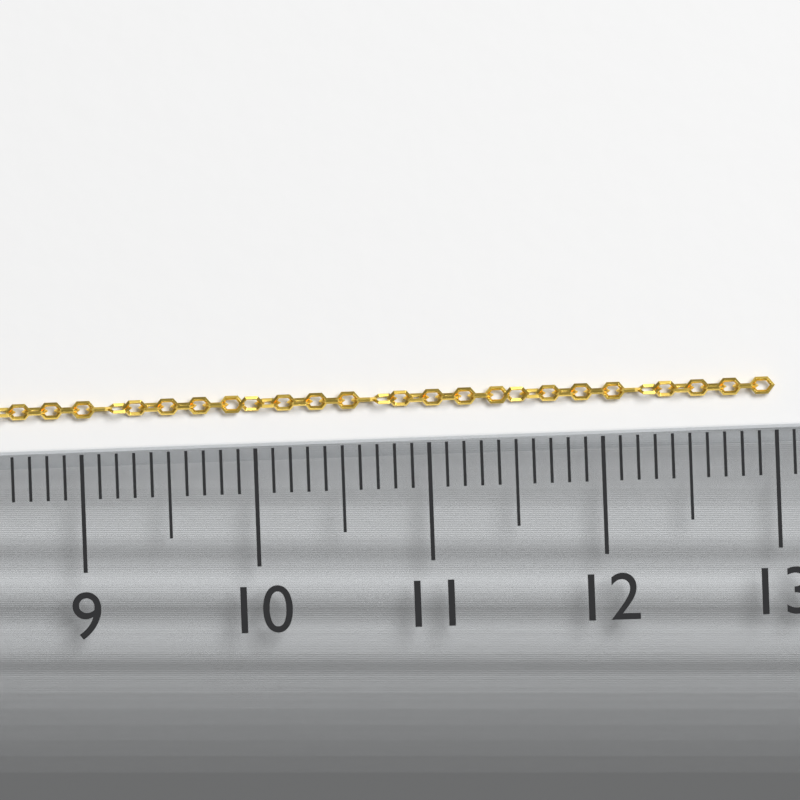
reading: 13.0 (no unit)
